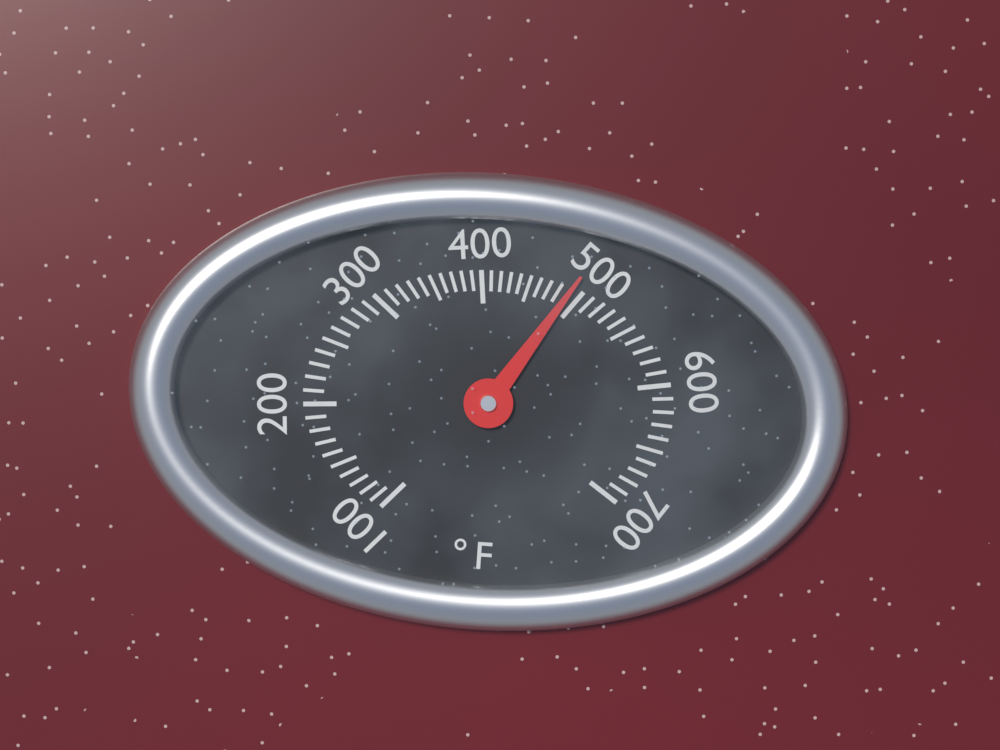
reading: 490 °F
